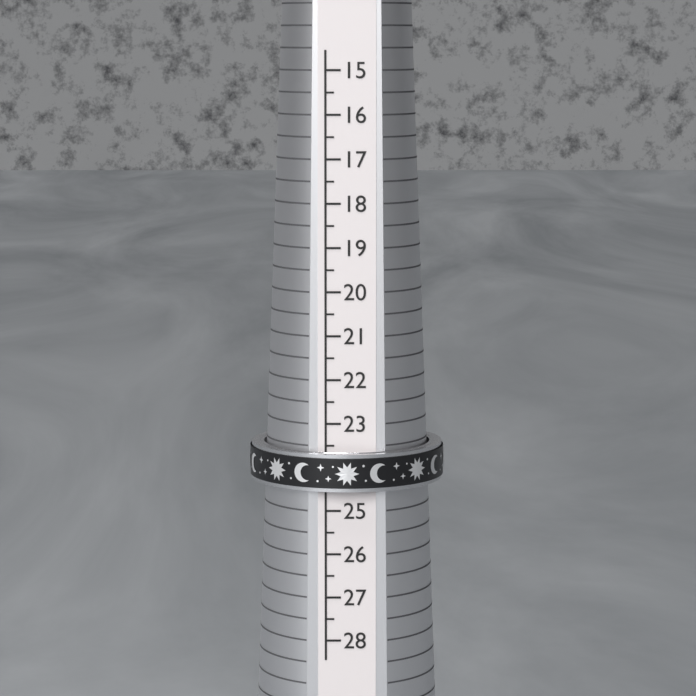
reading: 24.5 (no unit)
